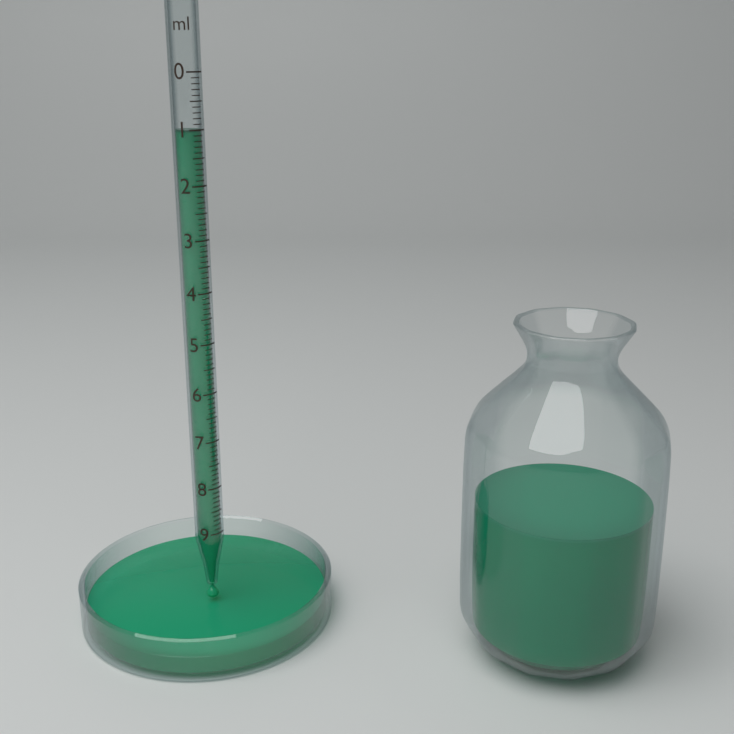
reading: 1.0 ml
